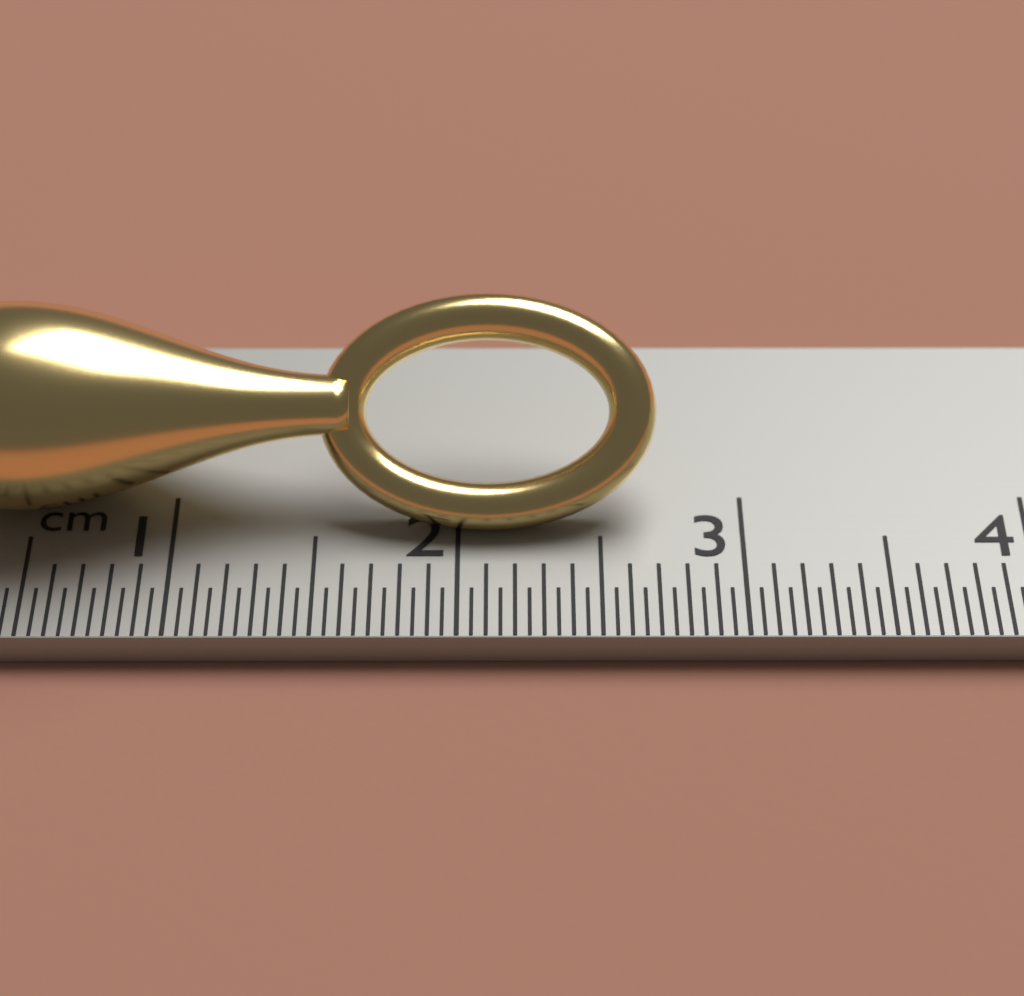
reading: 2.70 cm
